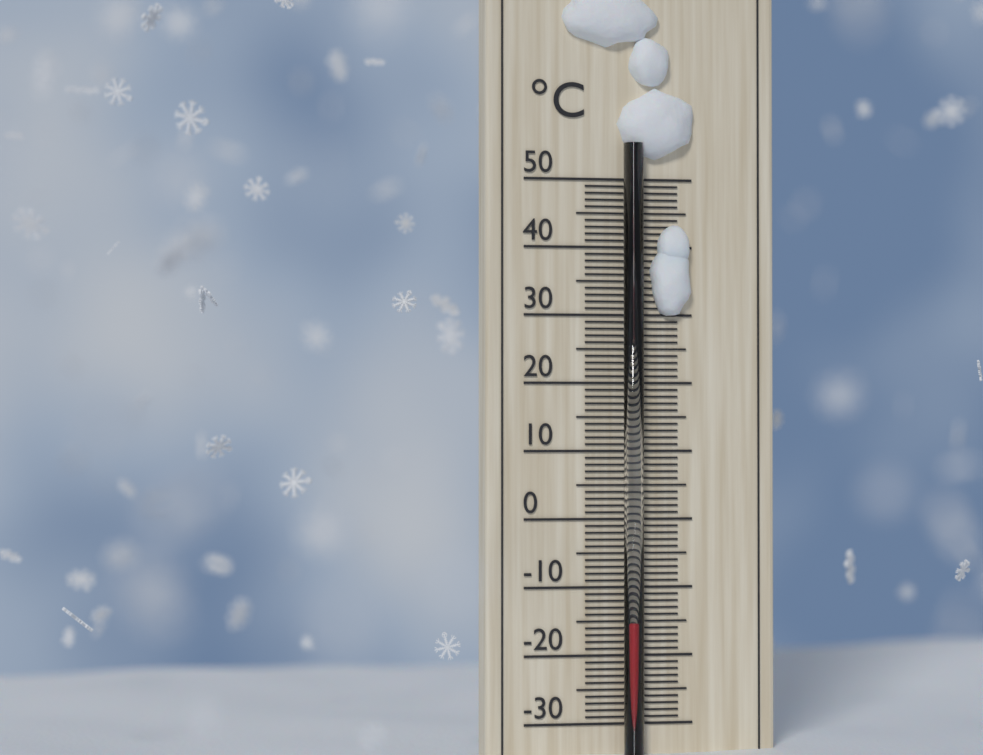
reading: -15 °C
